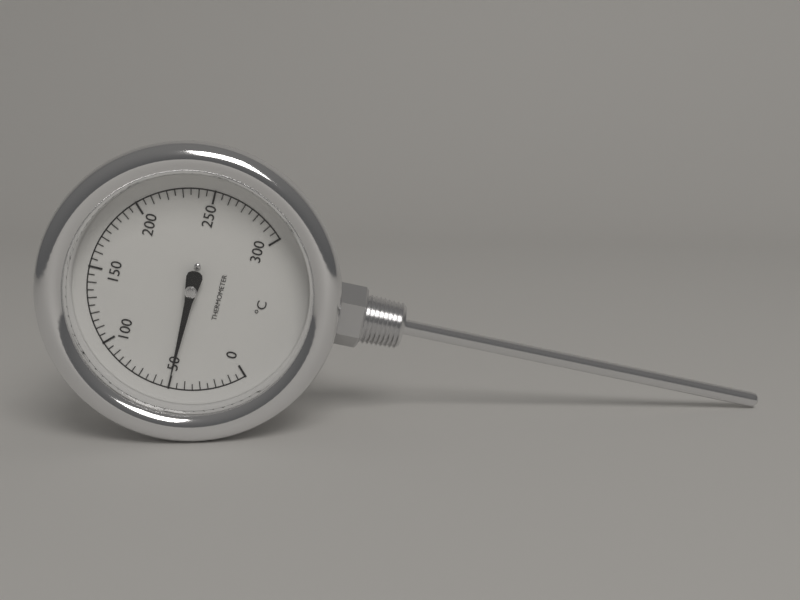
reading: 50 °C
